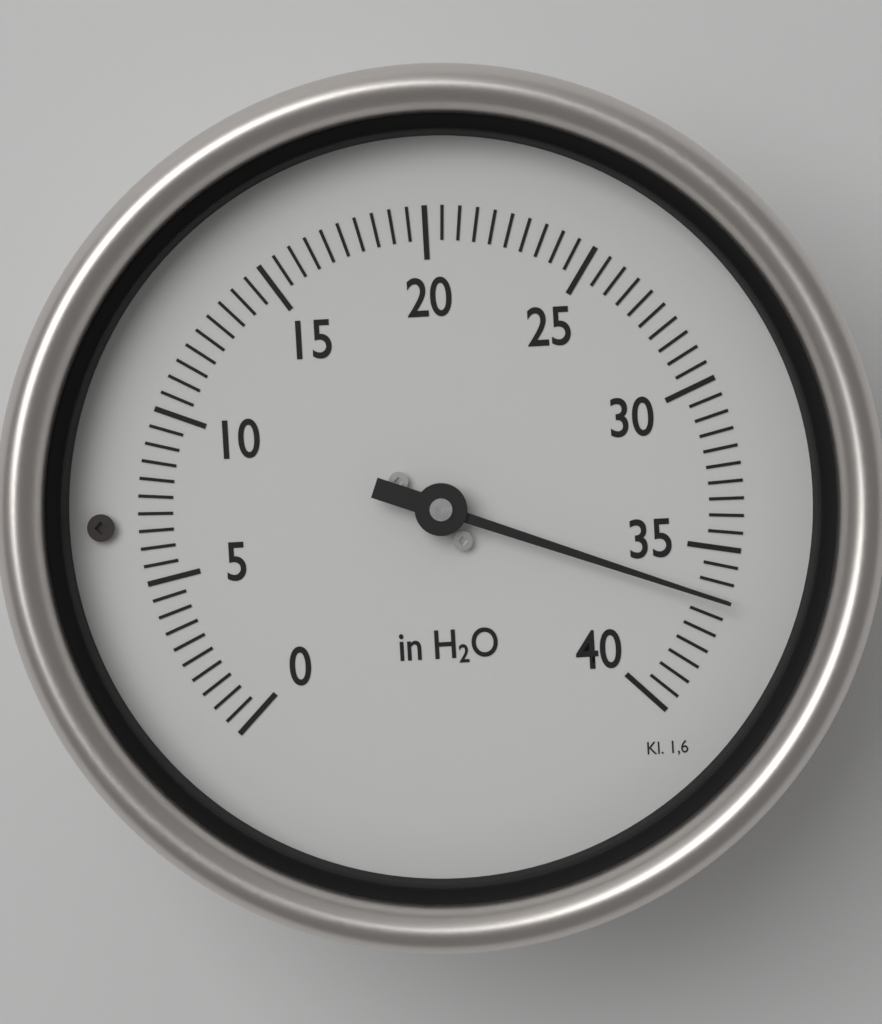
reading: 36.5 in H2O
